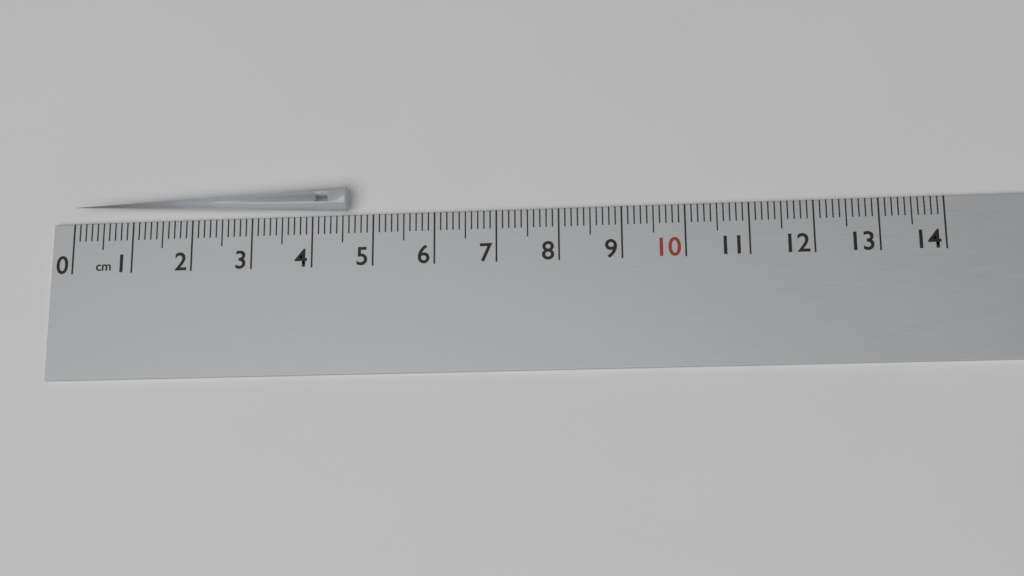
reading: 4.6 cm
